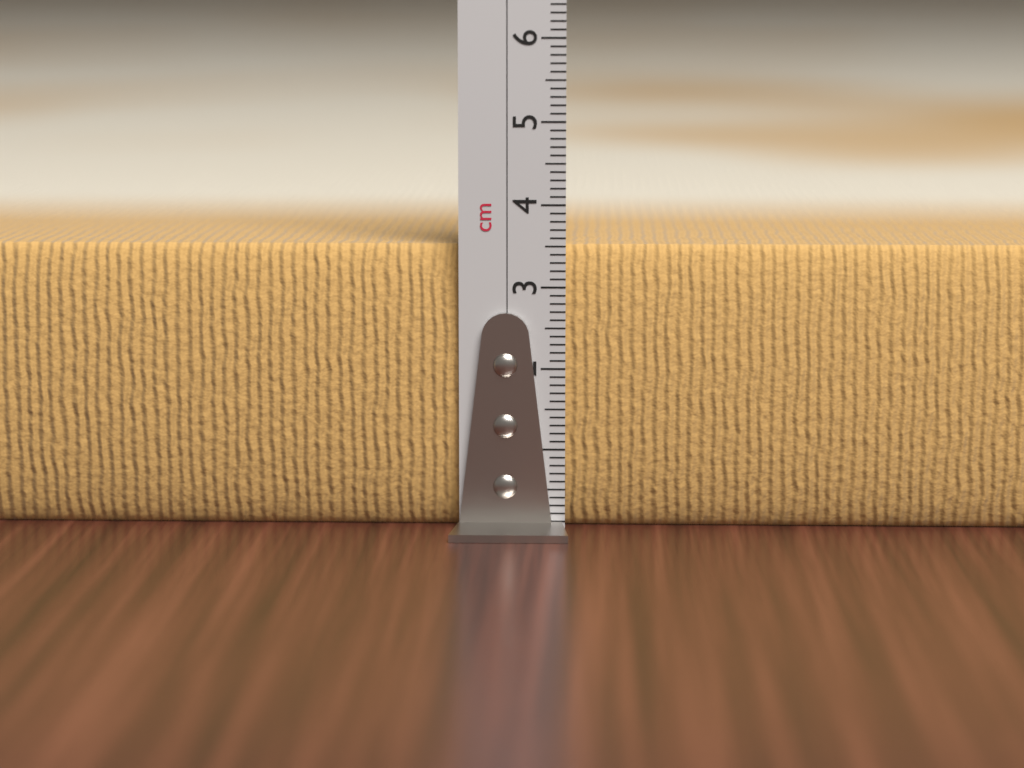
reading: 3.5 cm
